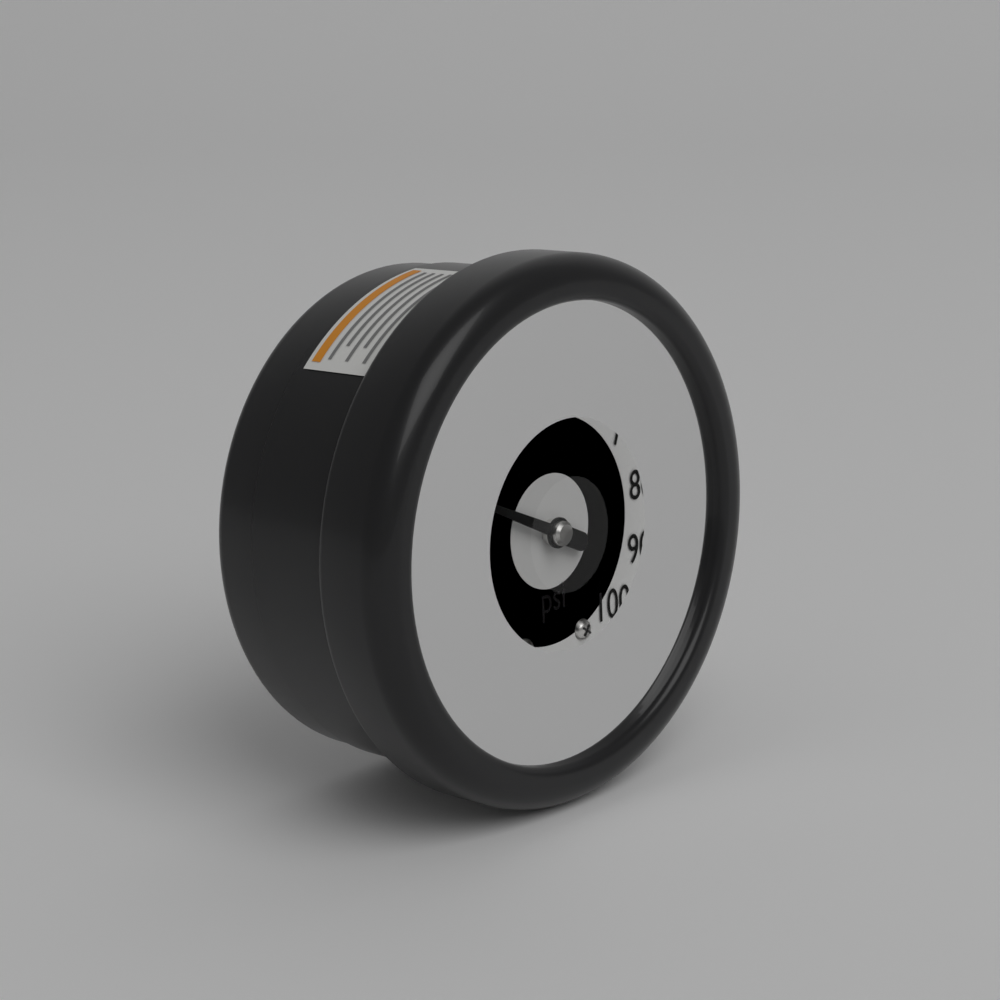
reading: 26 psi
